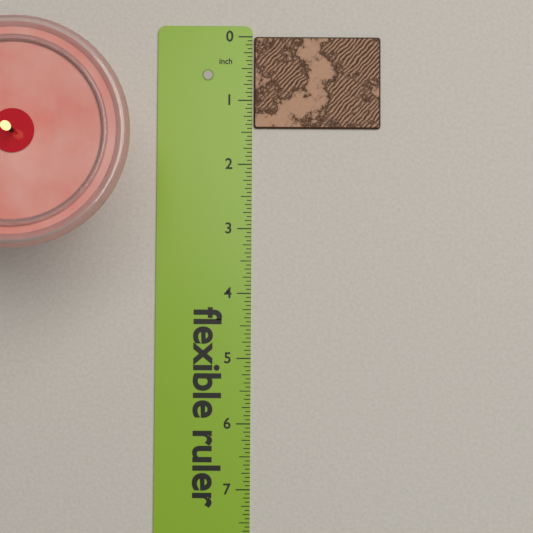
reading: 1.4375 in
